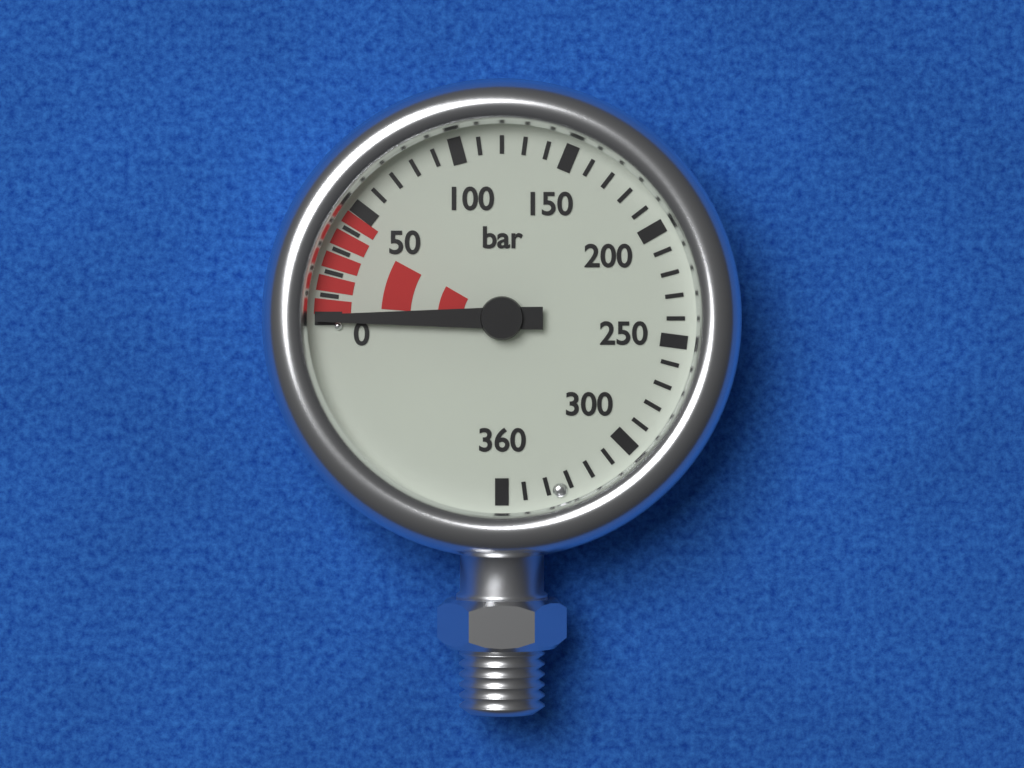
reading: 0 bar
